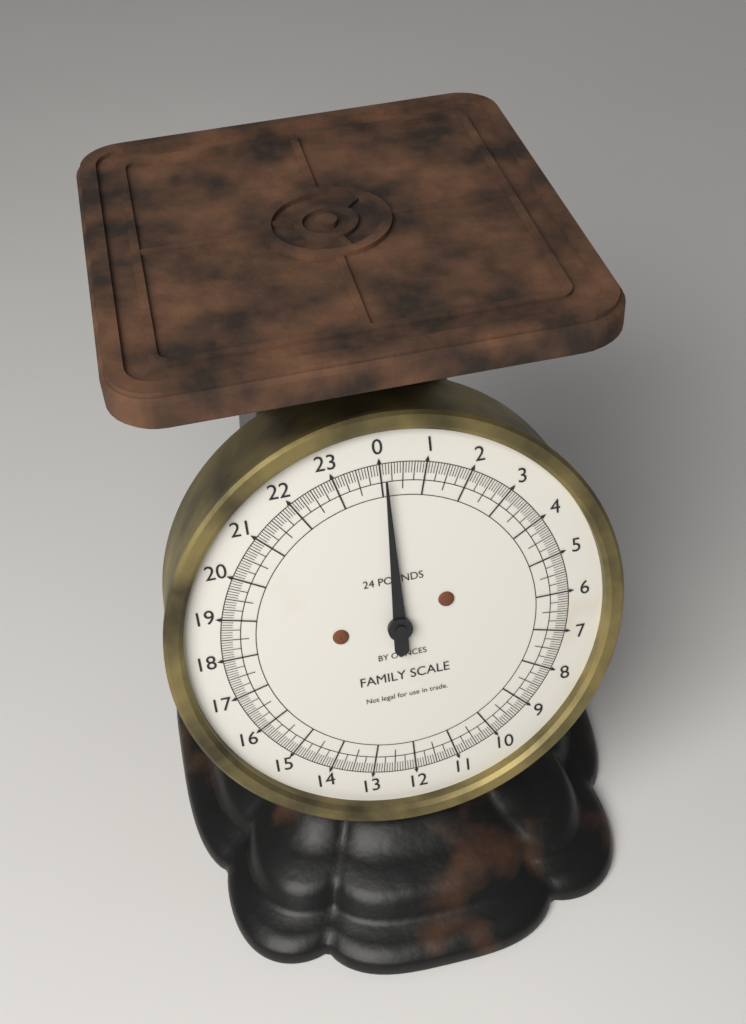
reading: 0.1000 lb
